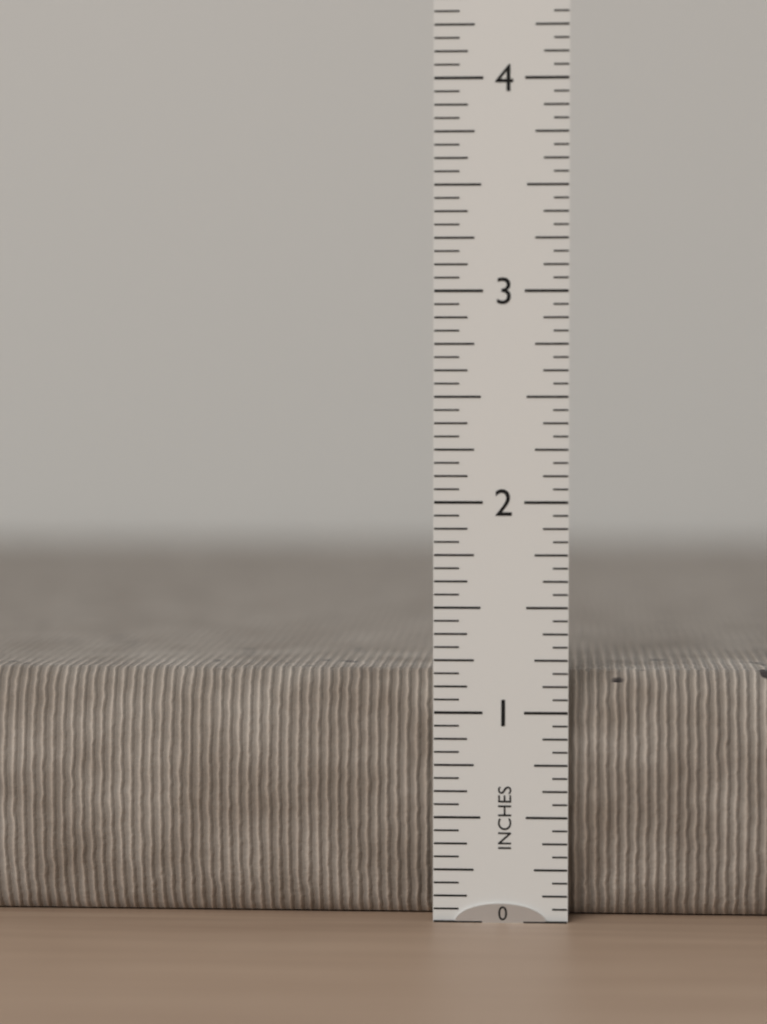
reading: 1.1875 in
